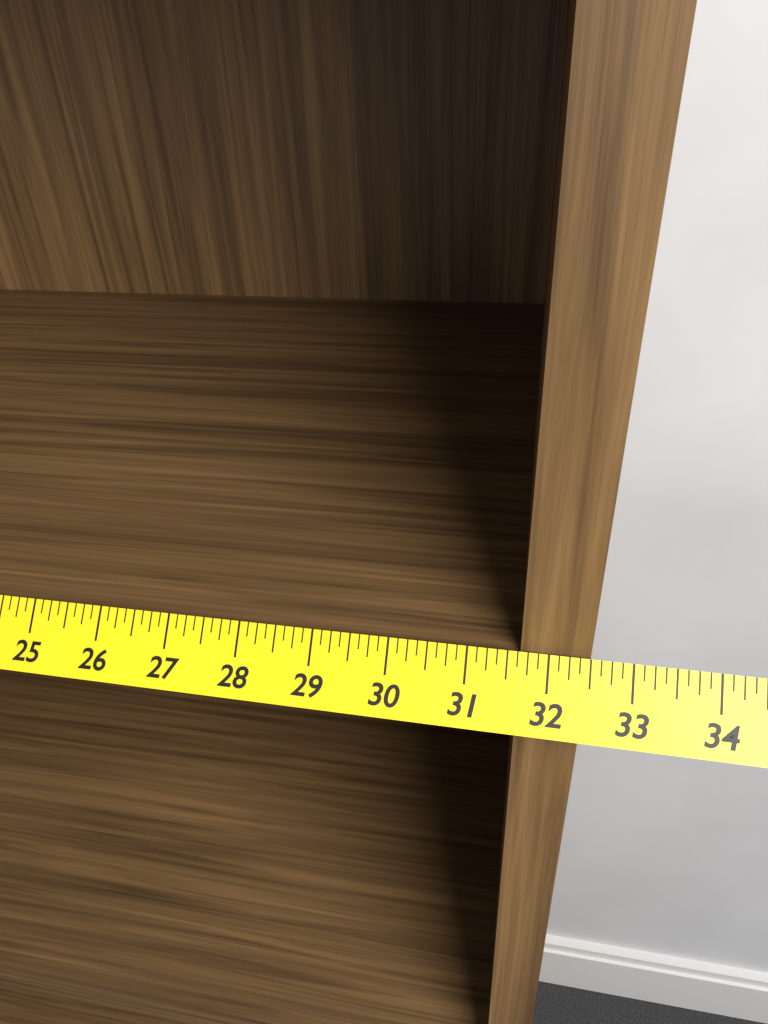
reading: 32.500 in
